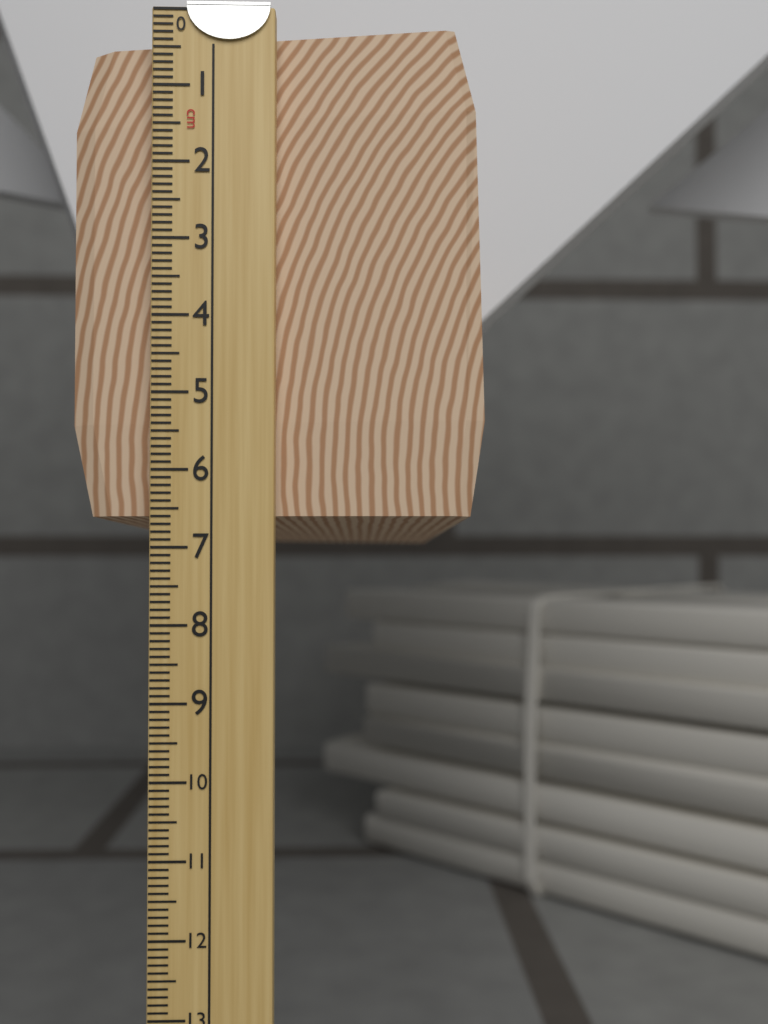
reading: 7.0 cm
